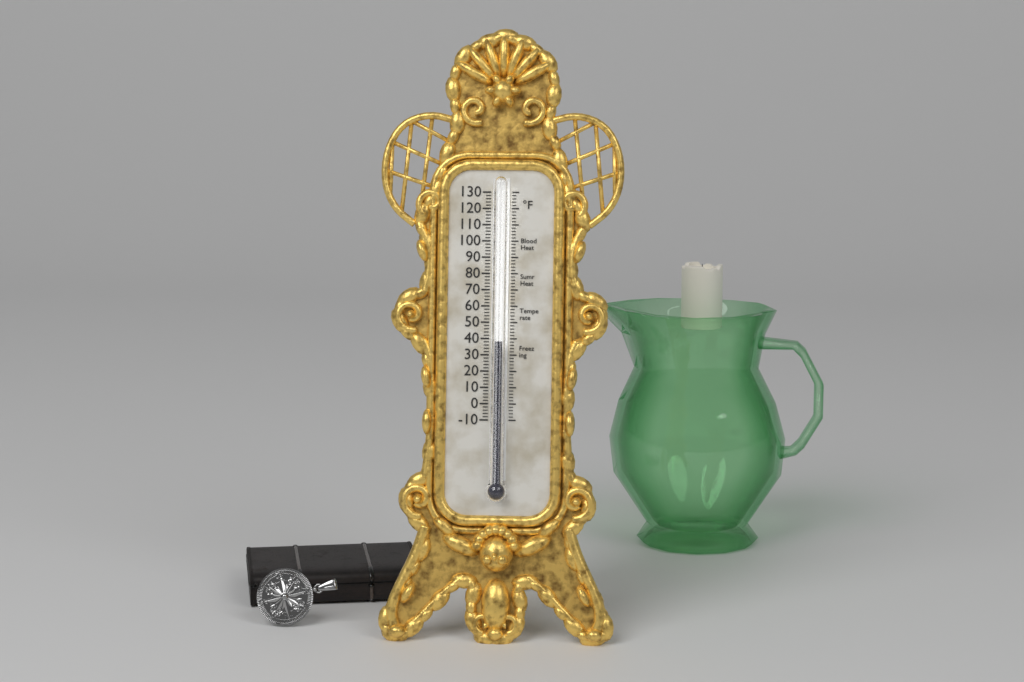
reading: 38 °F
